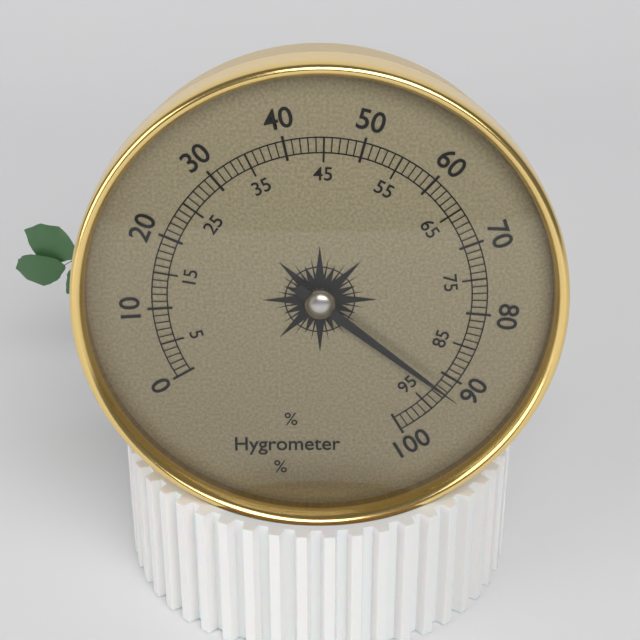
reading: 92 %
